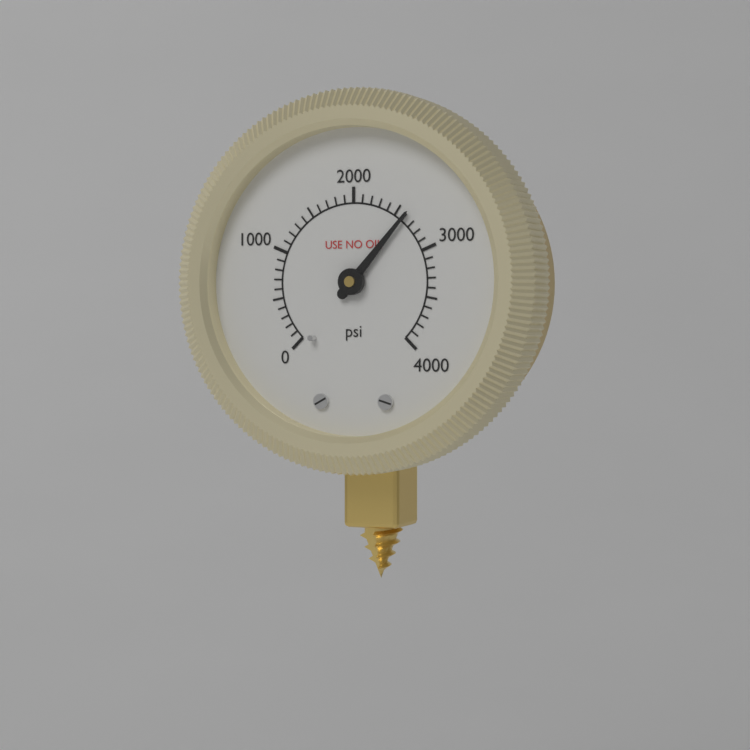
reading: 2600 psi
